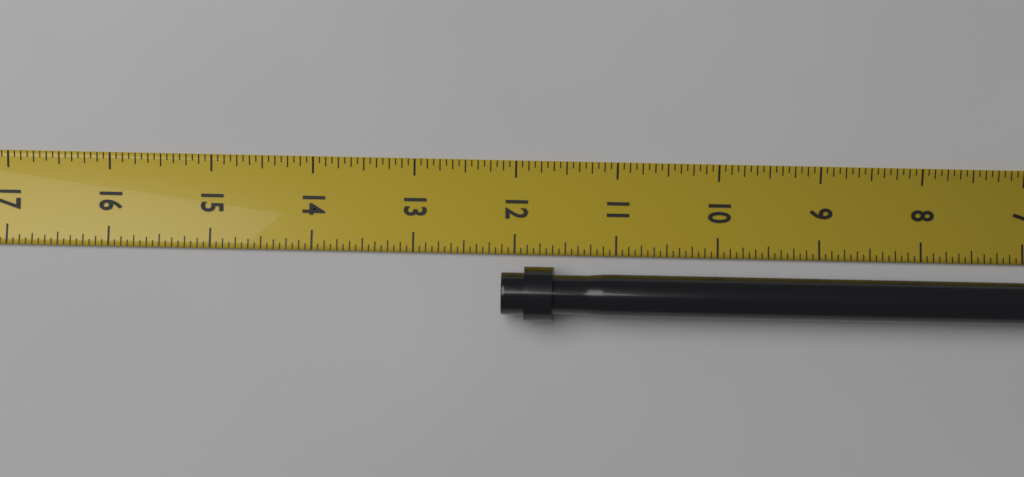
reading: 12.1250 in
